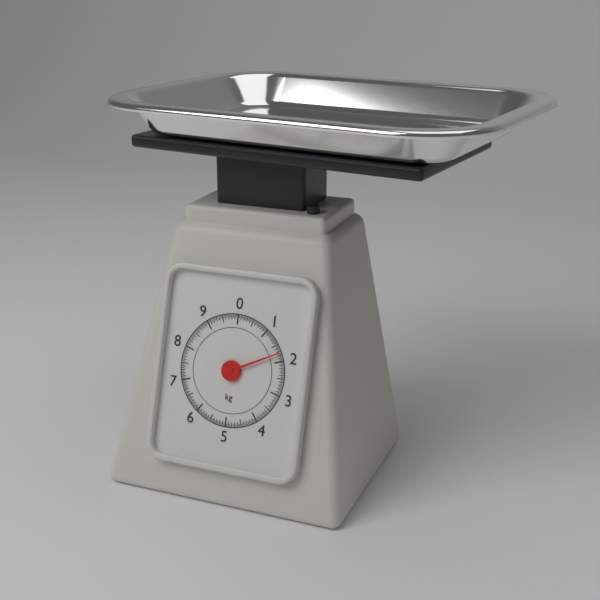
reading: 1.75 kg
